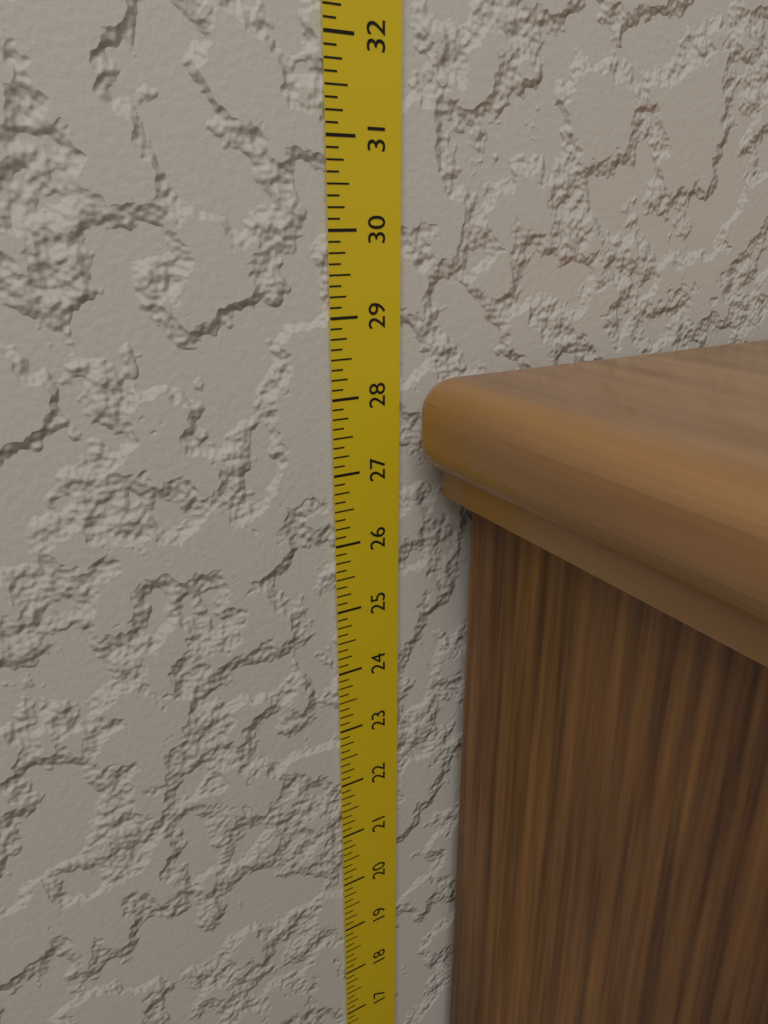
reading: 28.250 in
